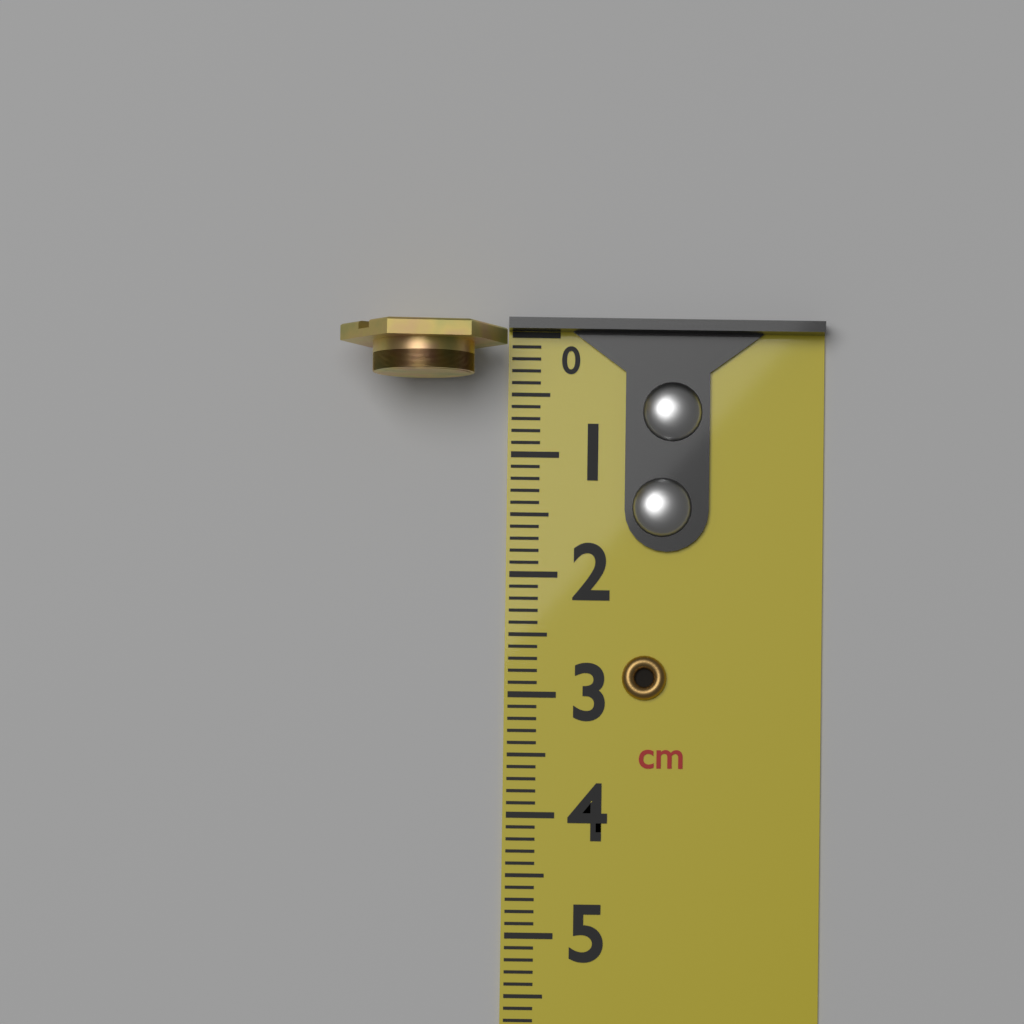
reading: 0.4 cm
